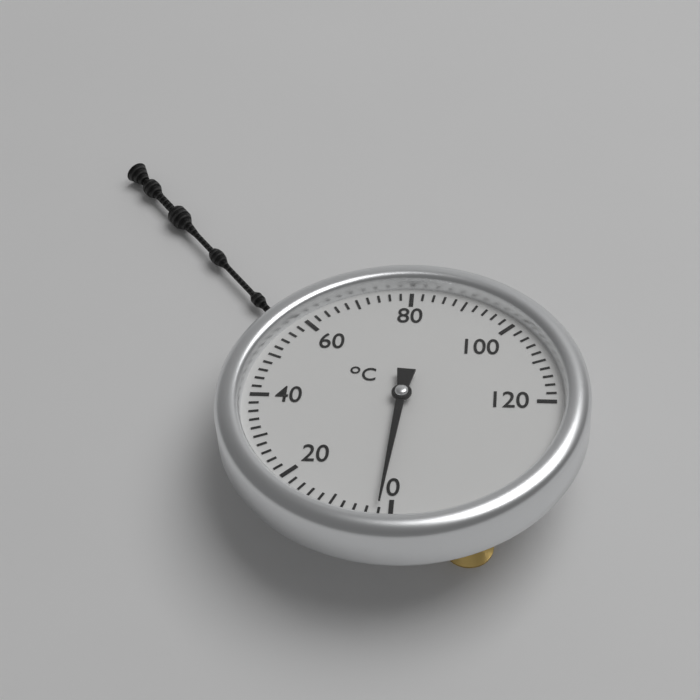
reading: 2 °C
